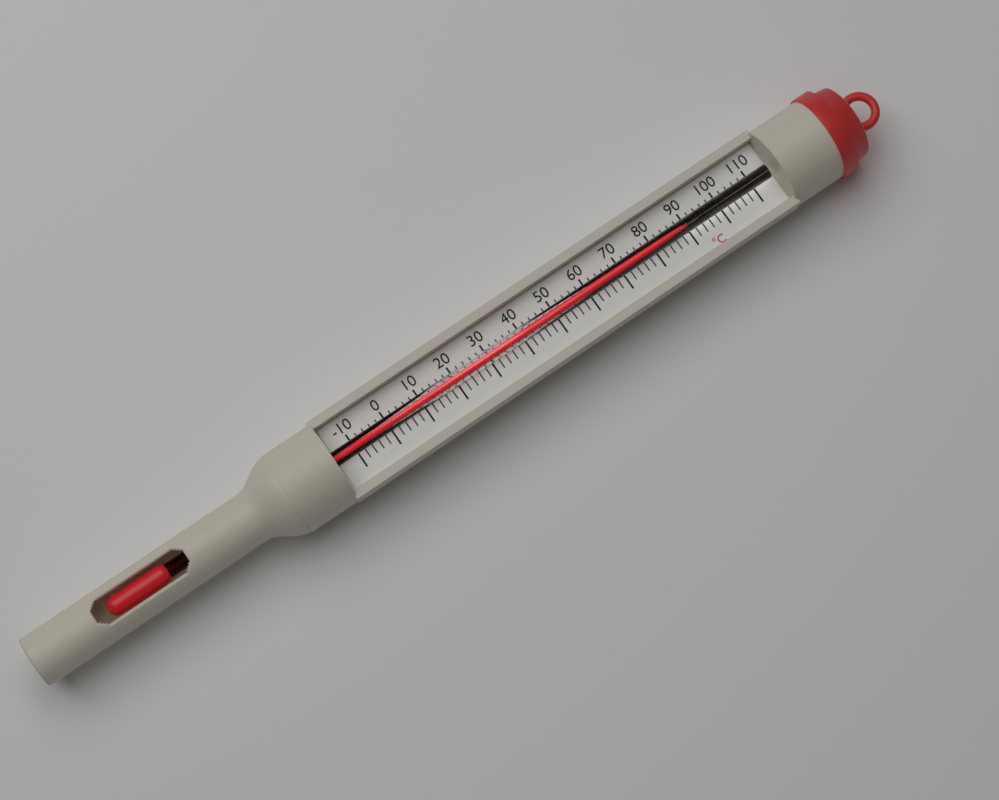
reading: 88 °C
